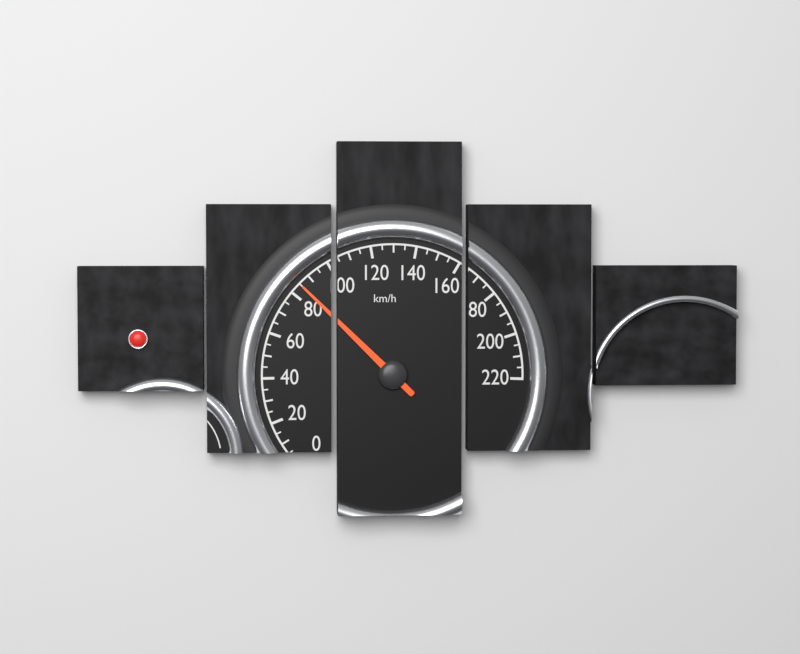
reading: 85 km/h
